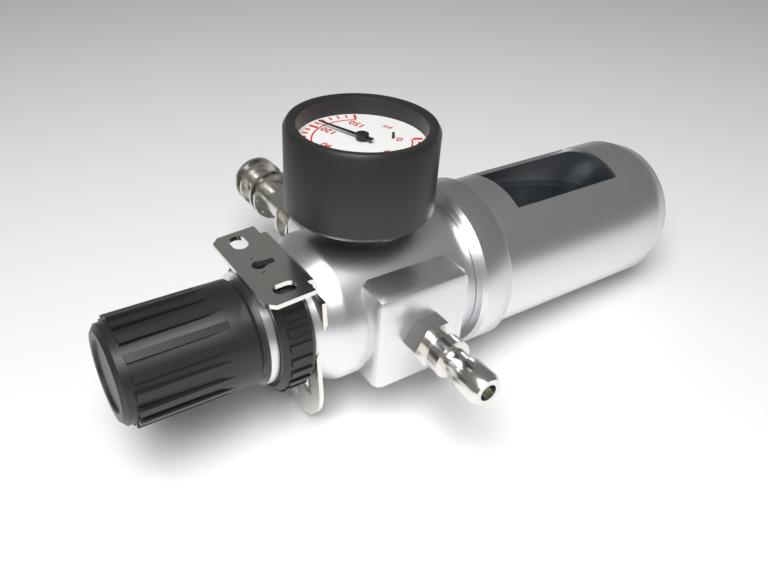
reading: 125 psi
